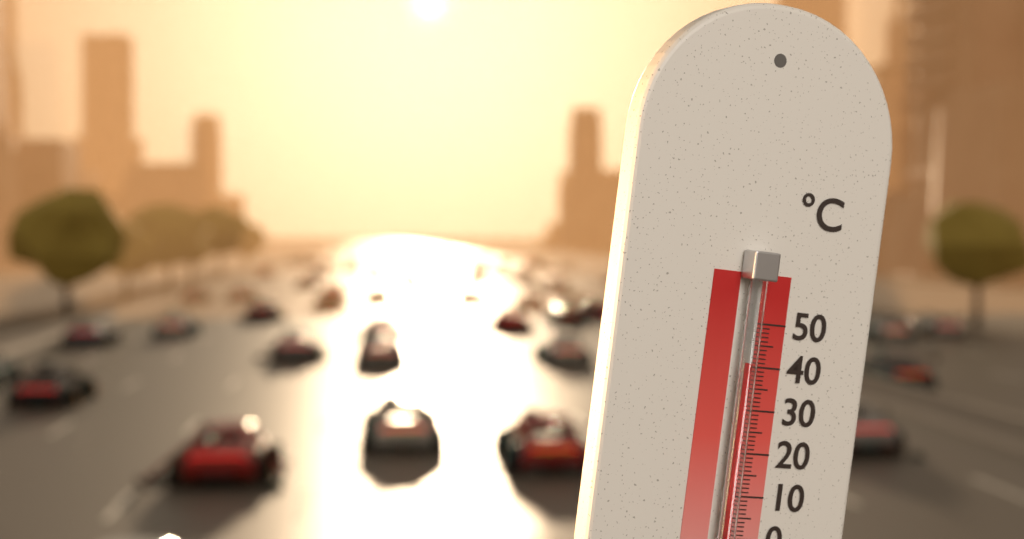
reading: 41 °C
